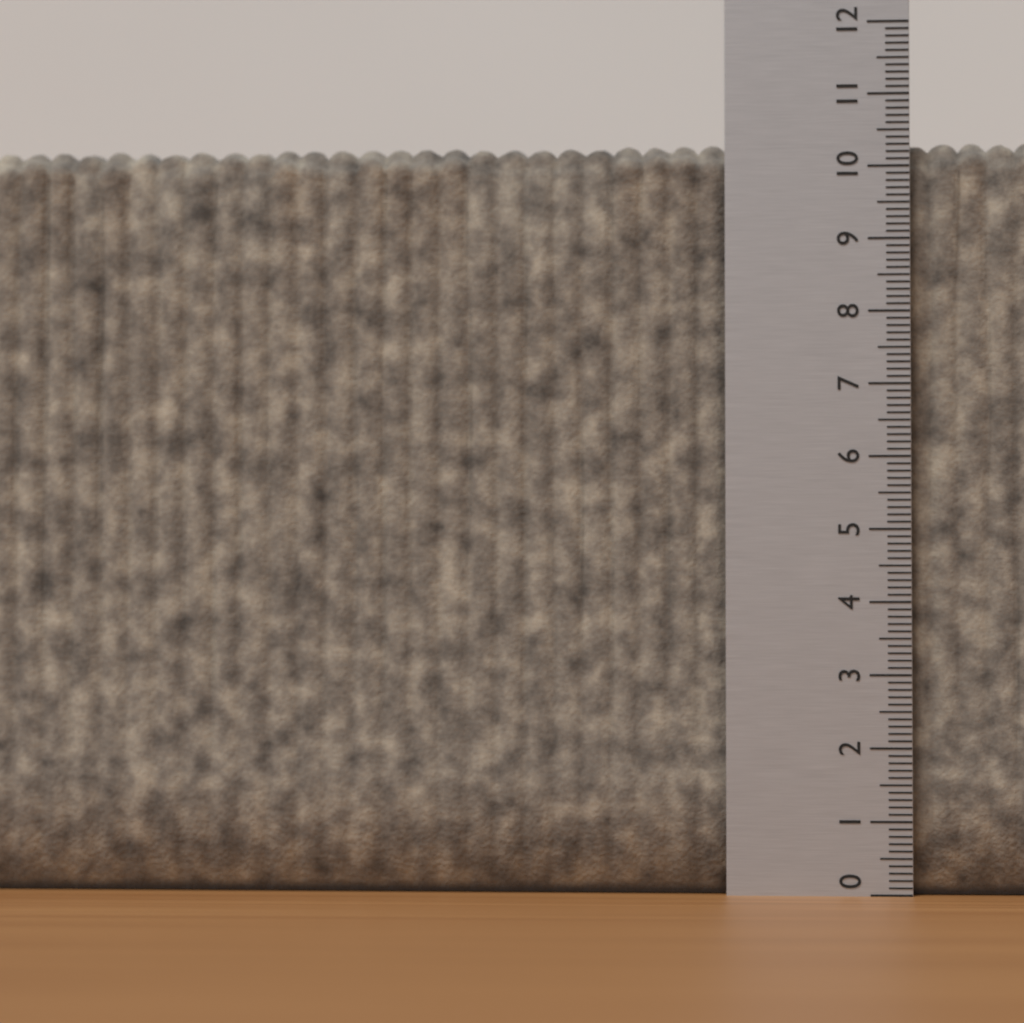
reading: 10.4 (no unit)
